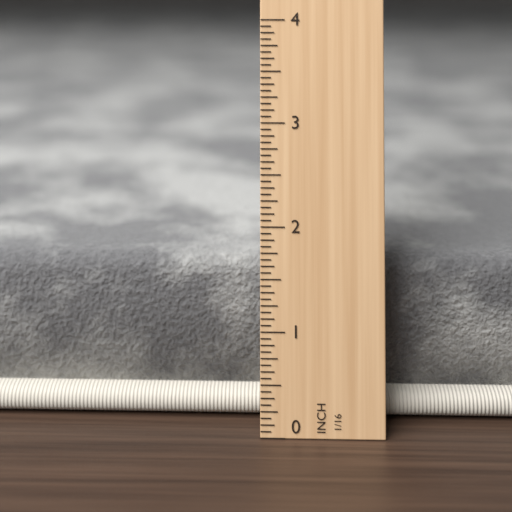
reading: 1.5625 in
